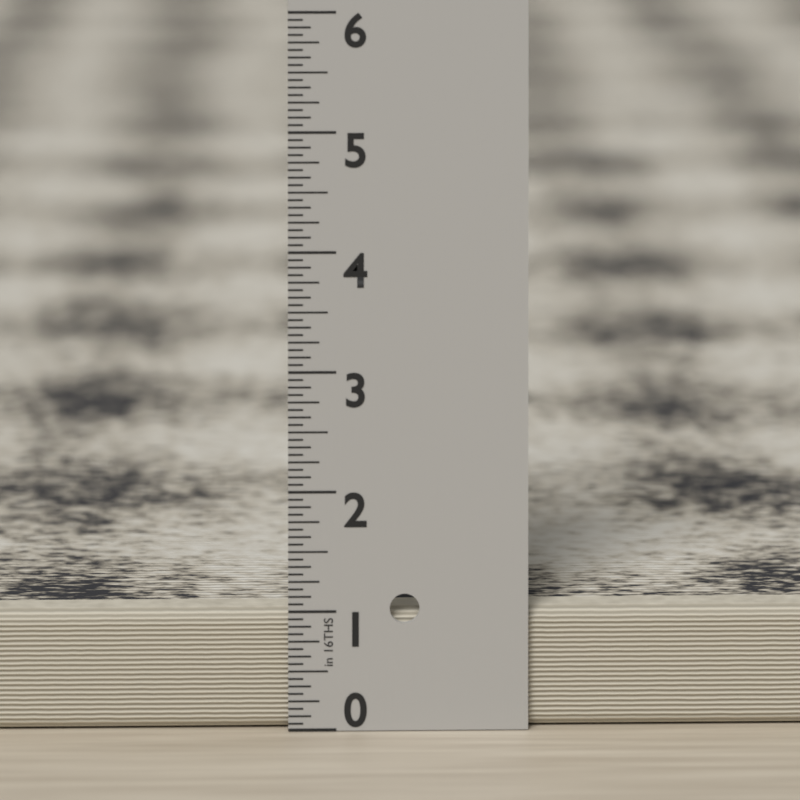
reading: 1.0000 in
